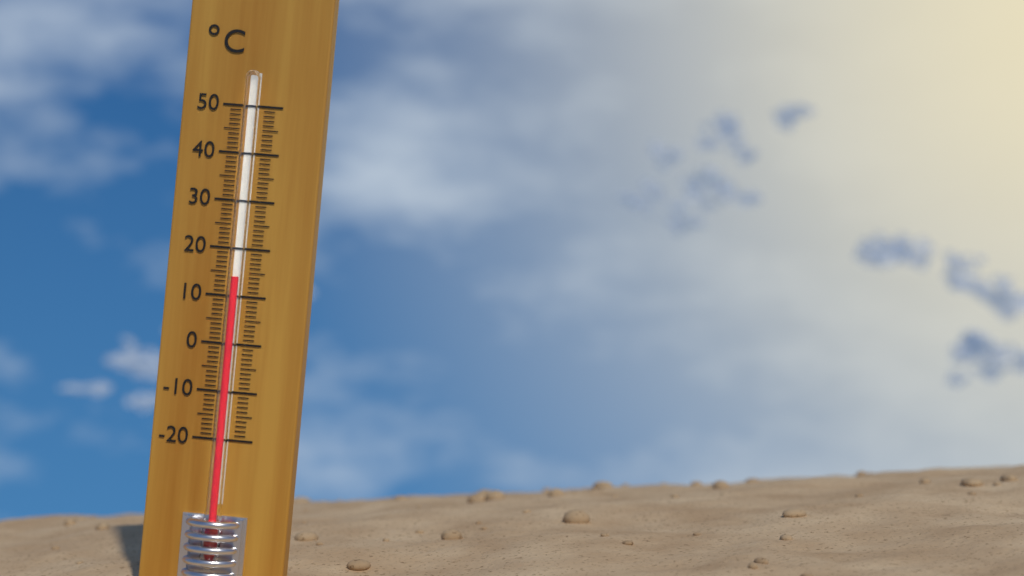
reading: 14 °C
